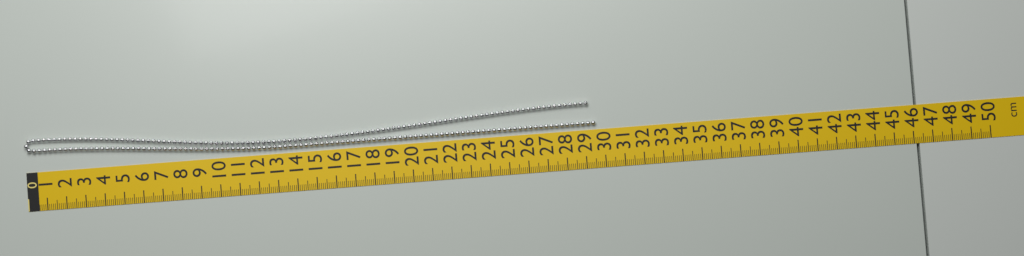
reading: 29.6 cm
